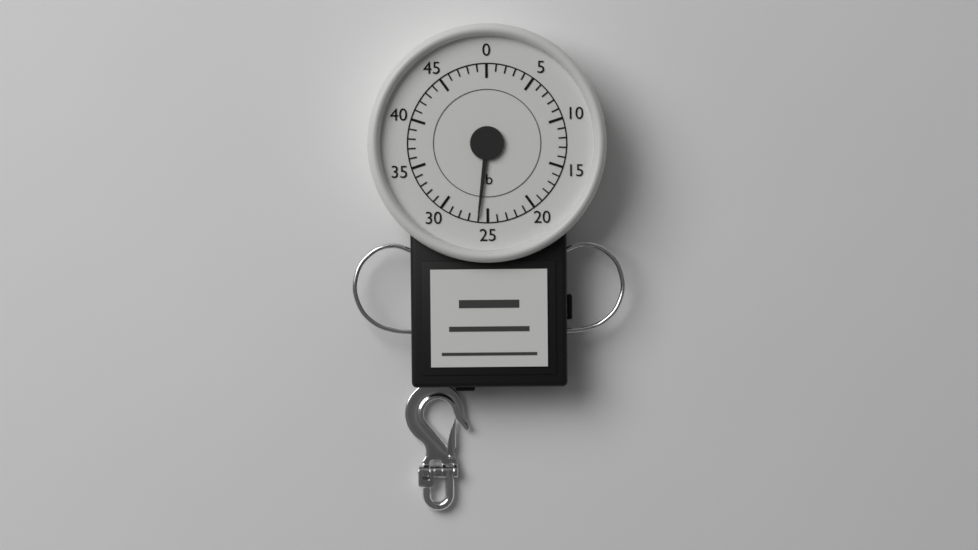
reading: 26 lb
